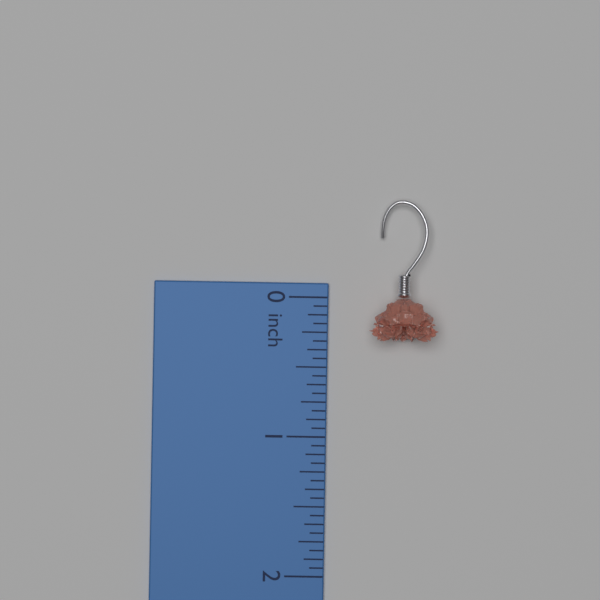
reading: 0.3125 inch
